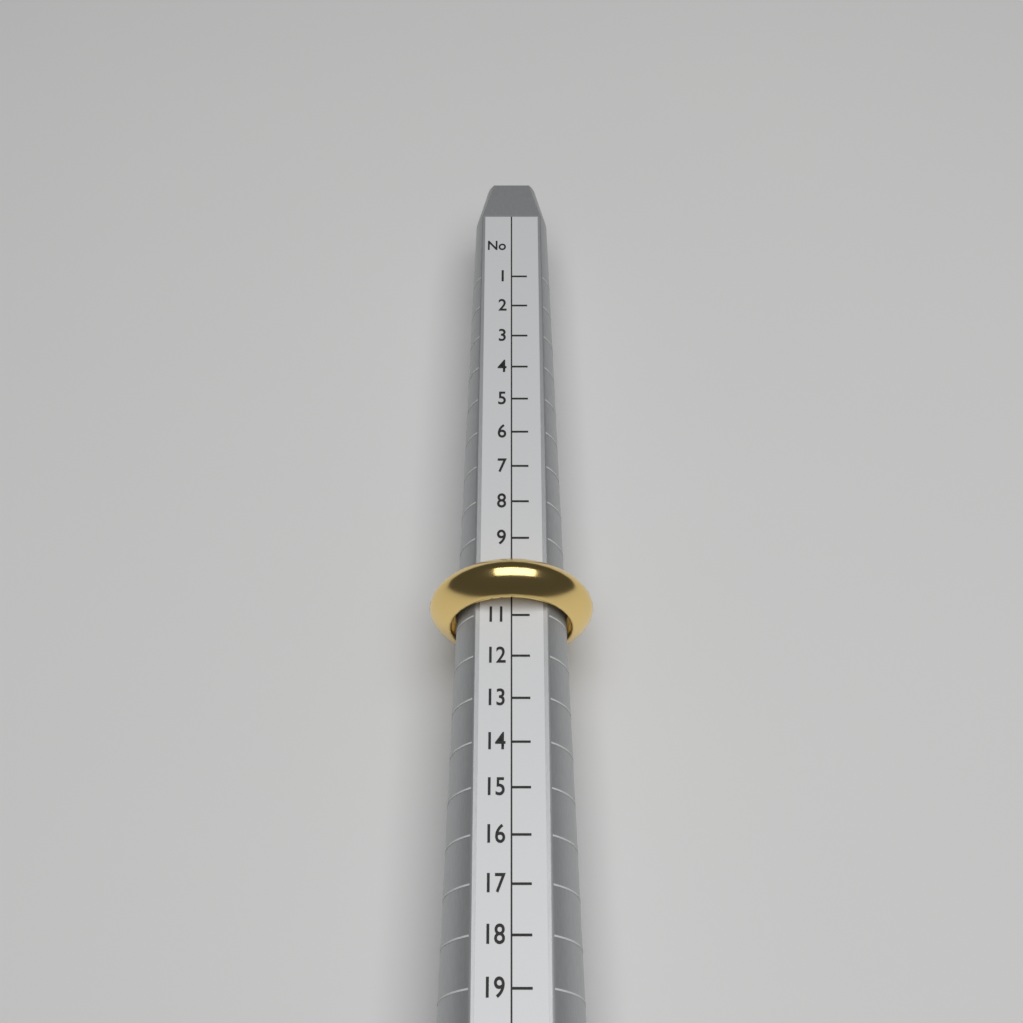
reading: 10.8 (no unit)
